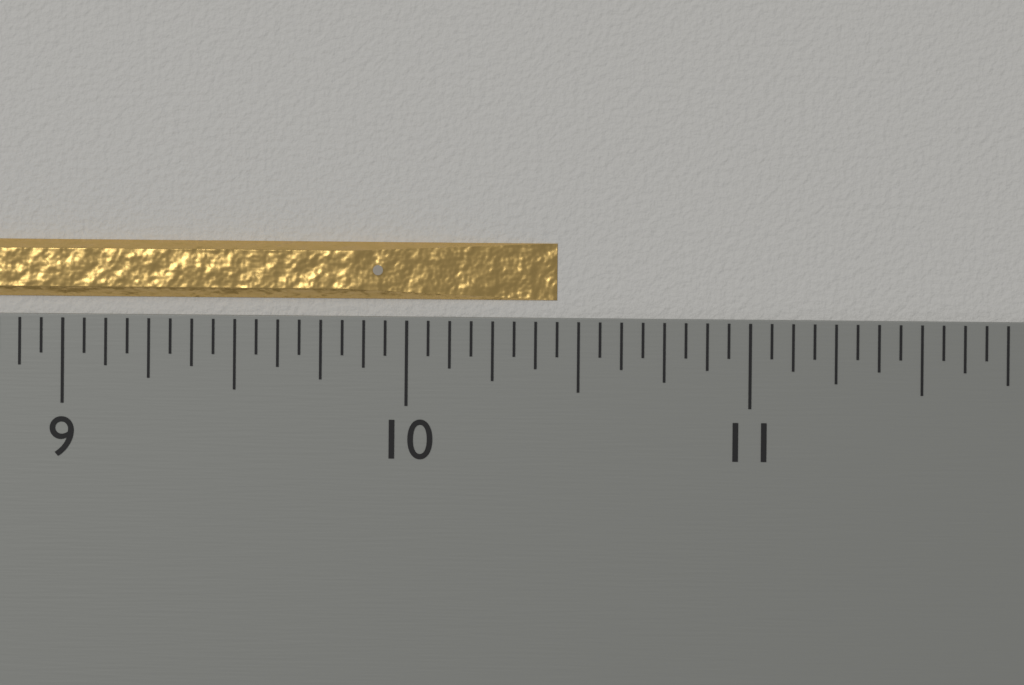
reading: 10.4375 inch
